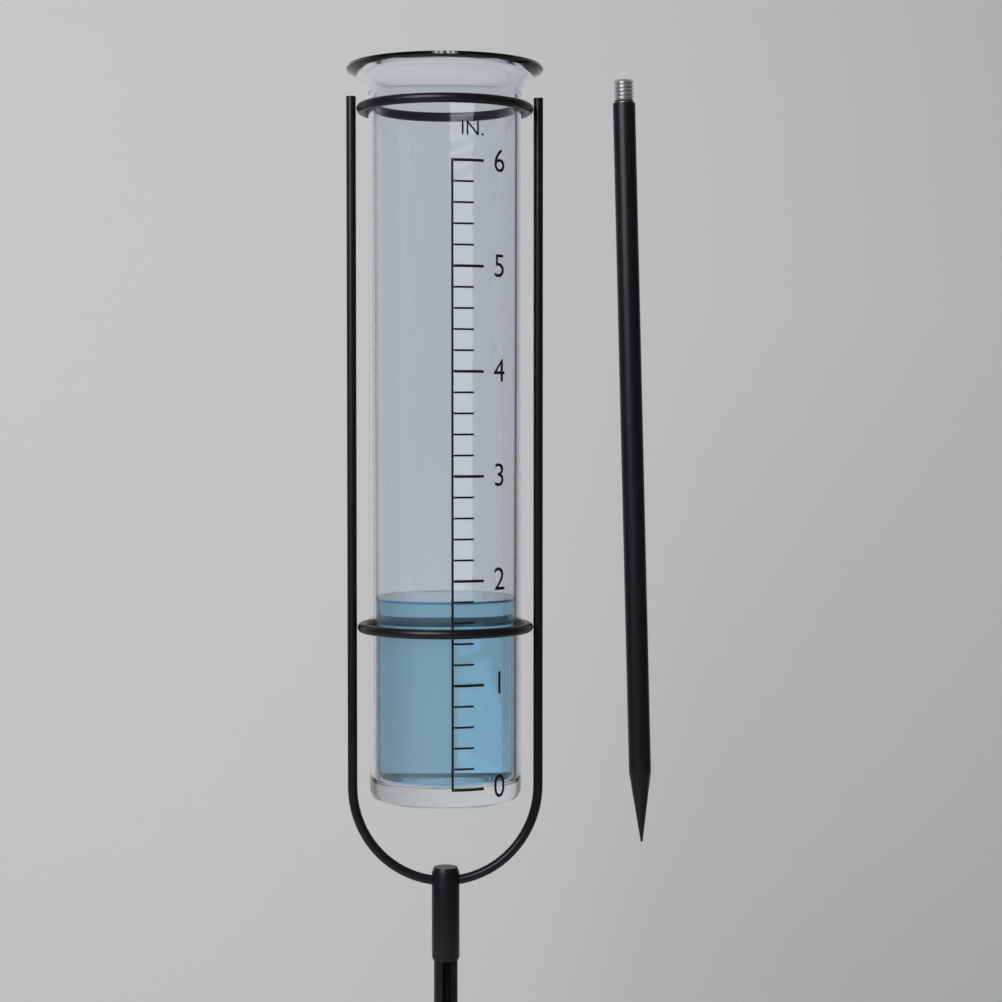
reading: 1.8 in
